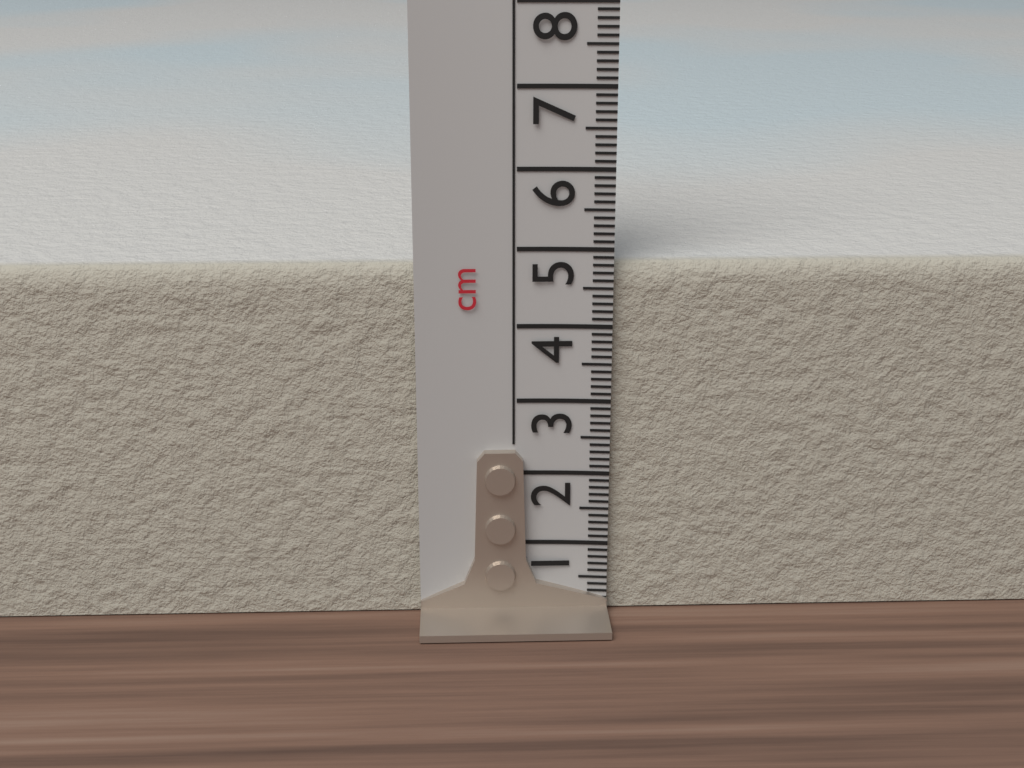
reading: 4.8 cm
